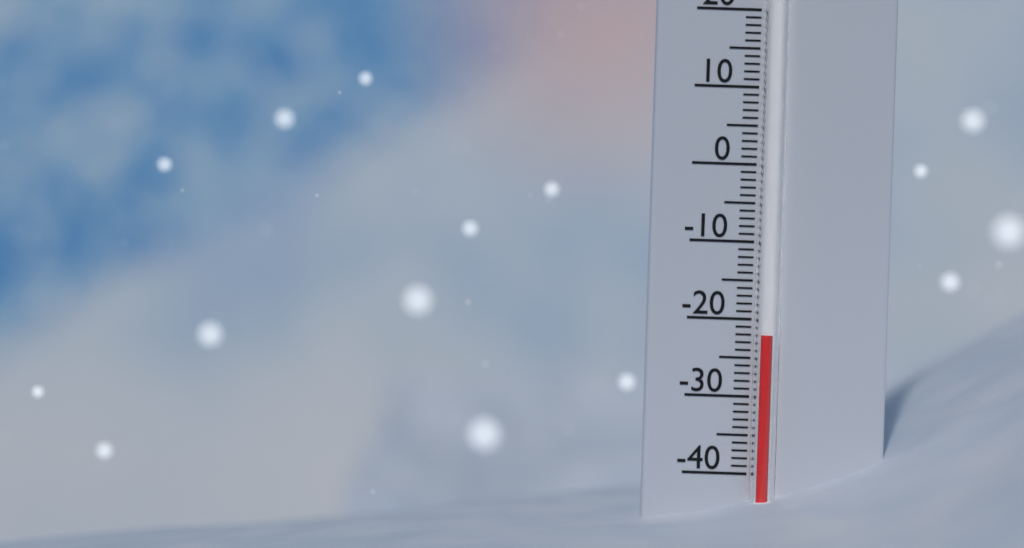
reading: -22 °C
